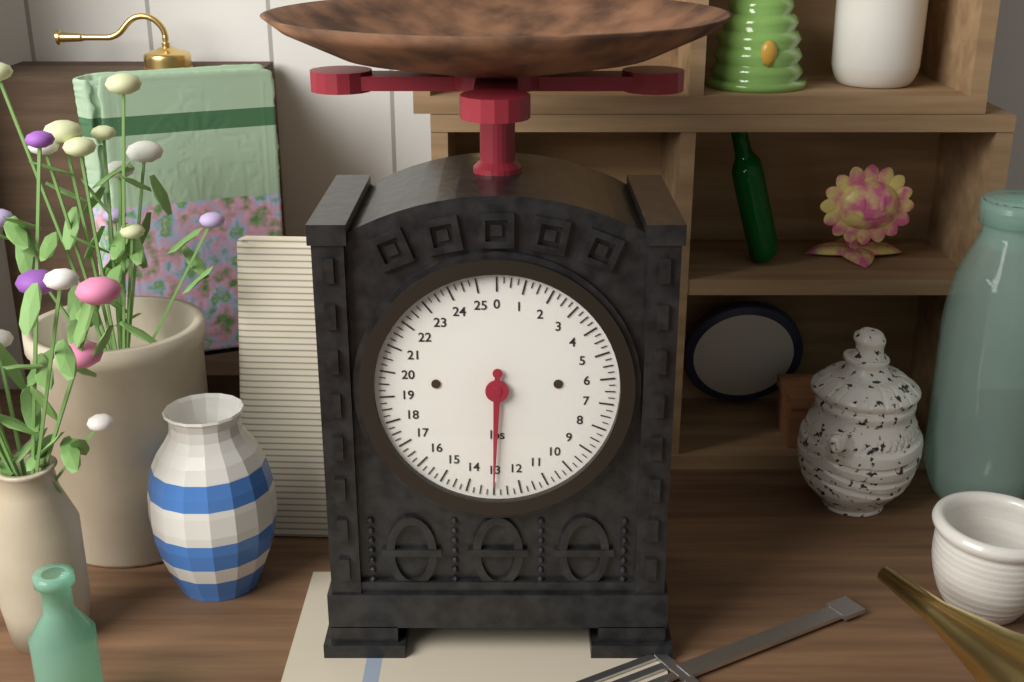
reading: 13.00 lbs
